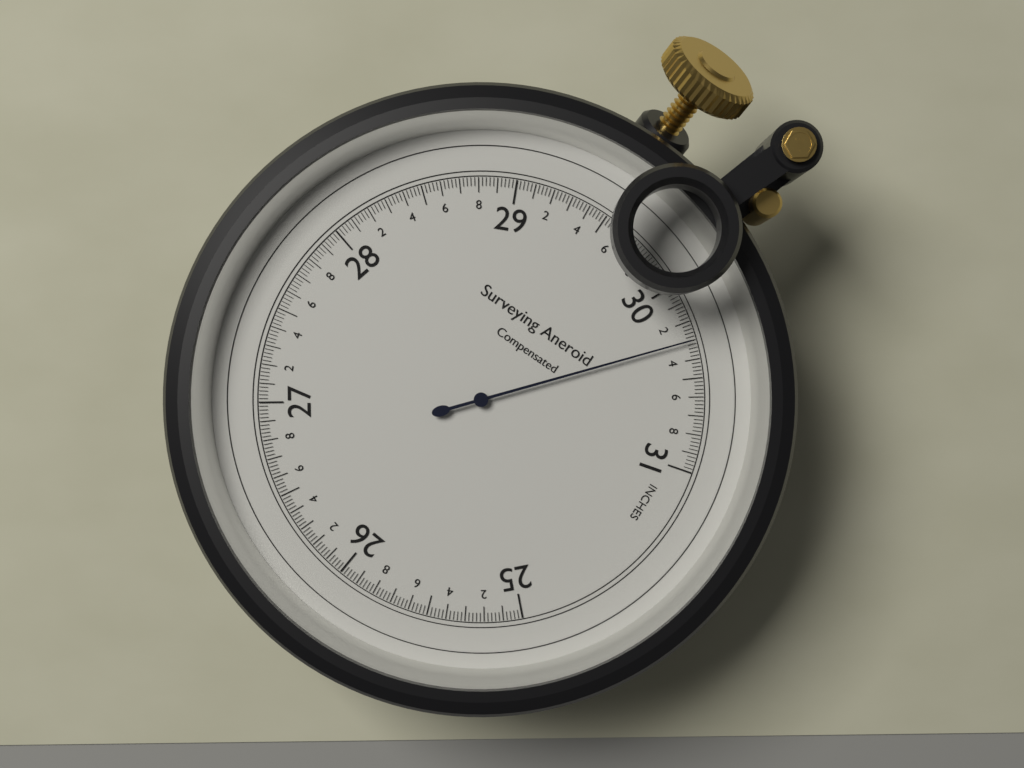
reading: 30.30 inches
